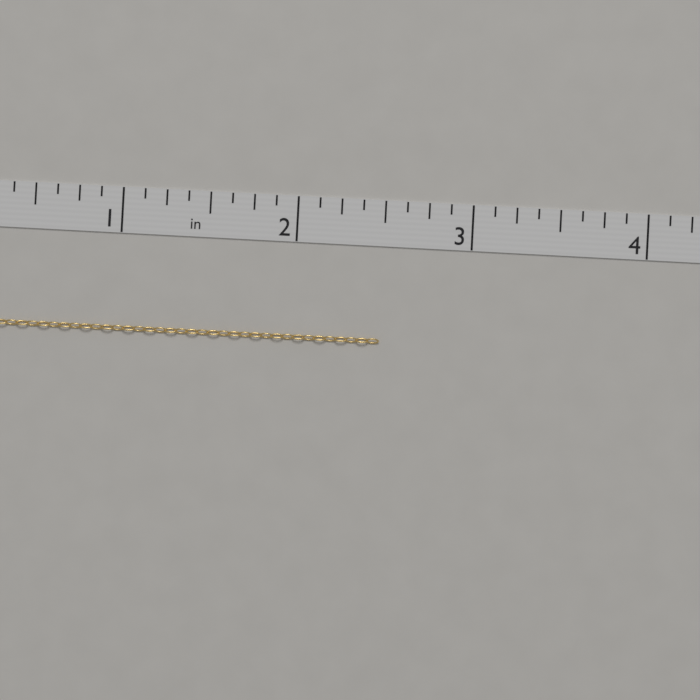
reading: 2.500 in
